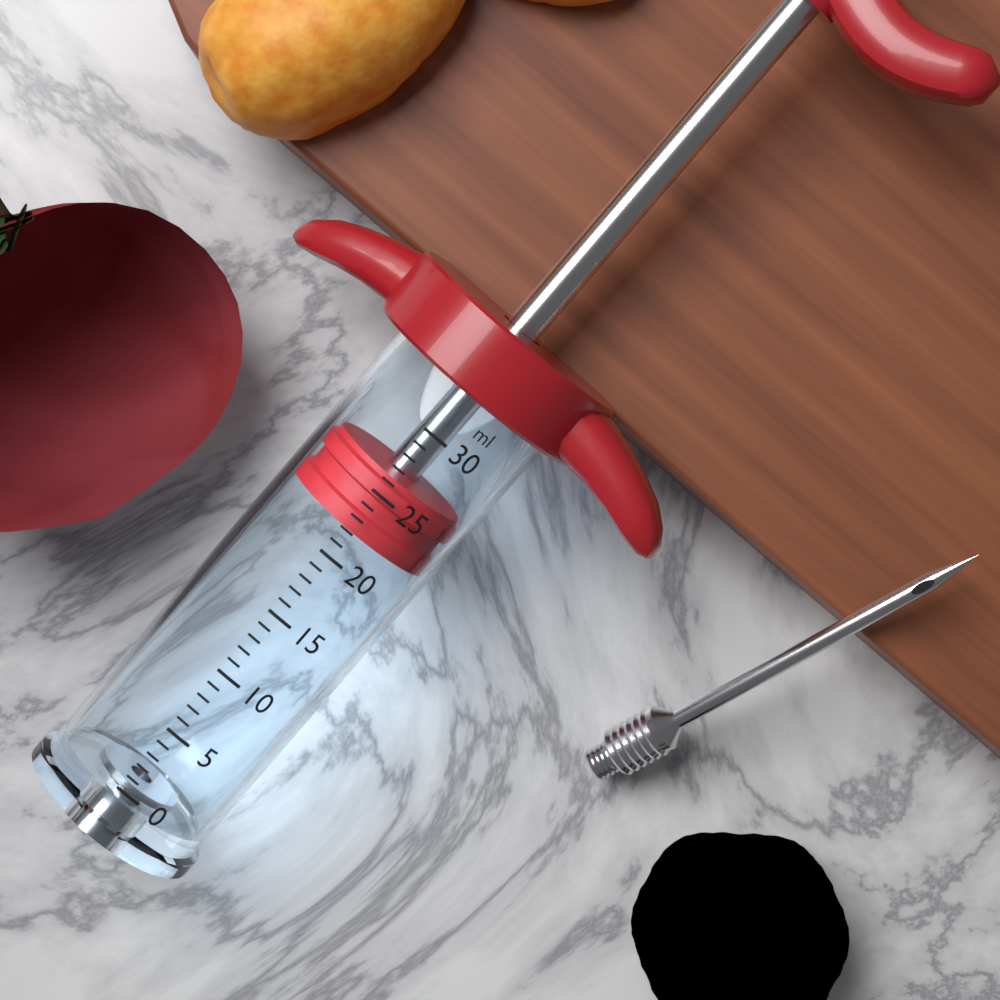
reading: 22 ml
